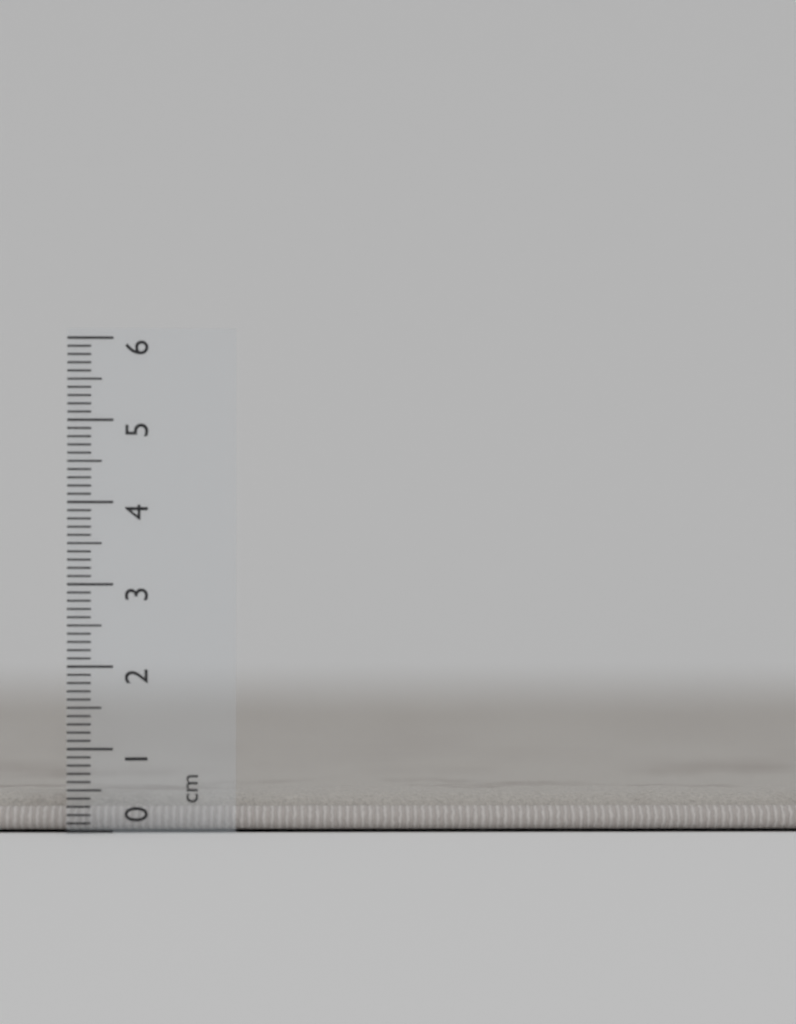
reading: 0.5 cm
